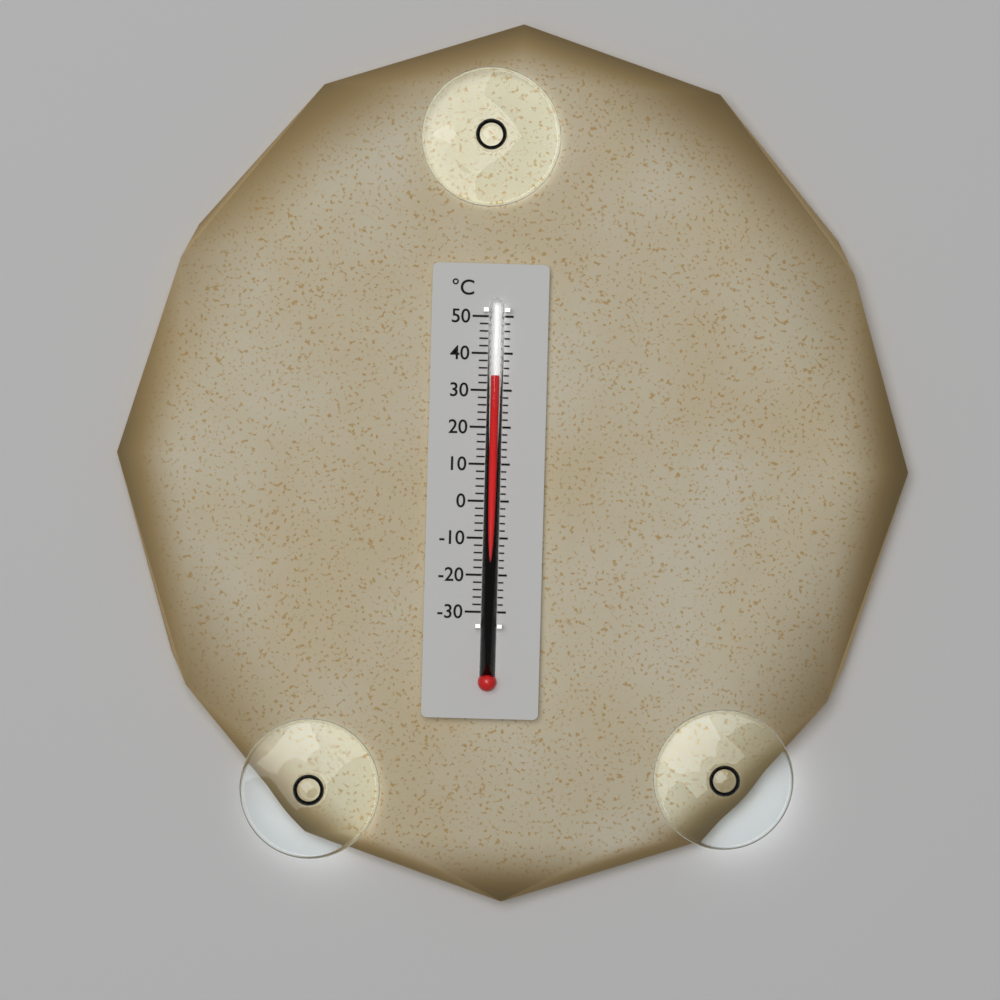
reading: 34 °C
